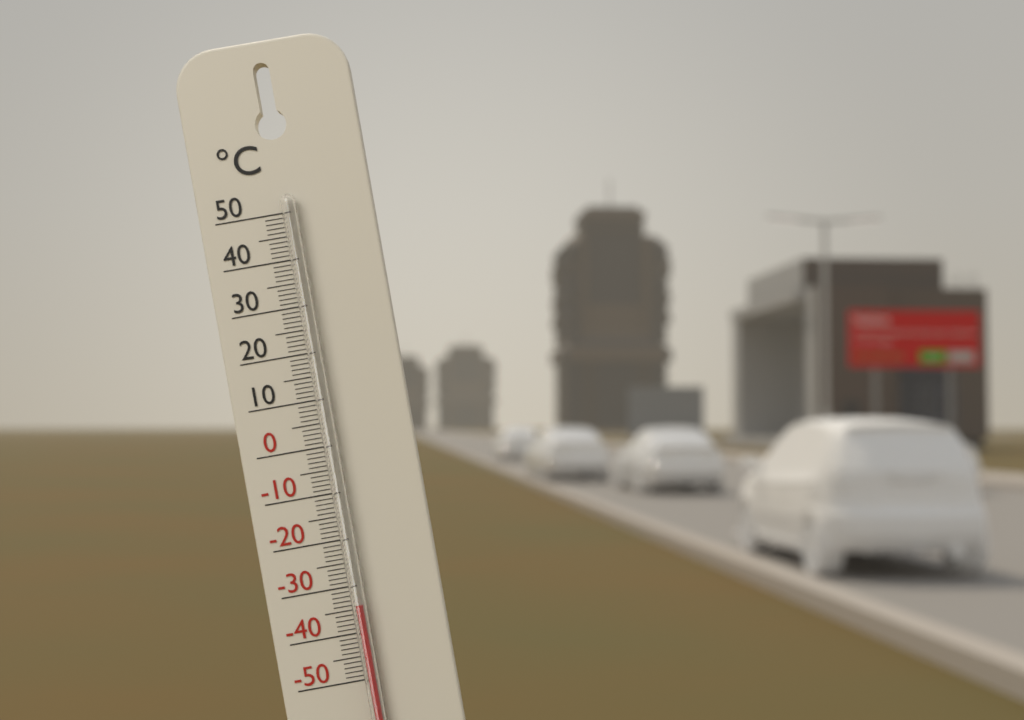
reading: -34 °C
